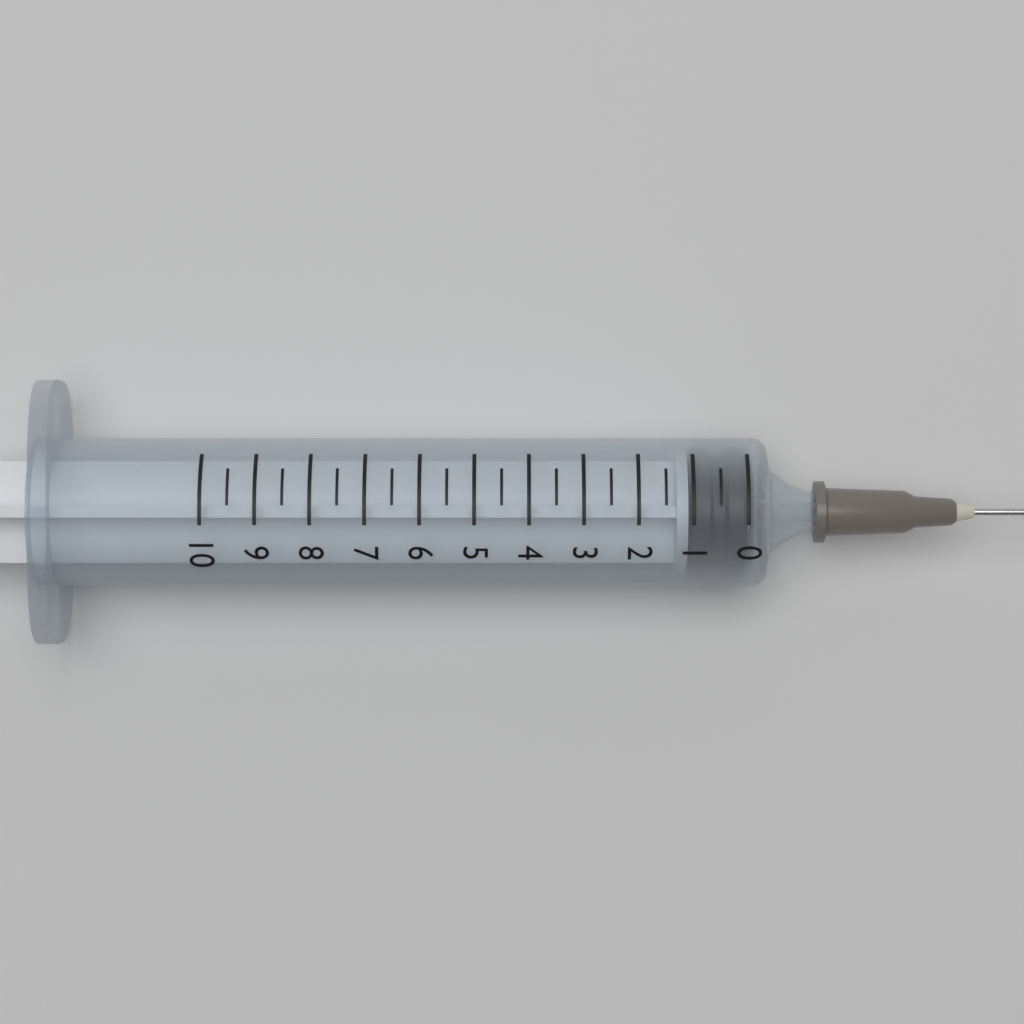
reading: 0.0 (no unit)
